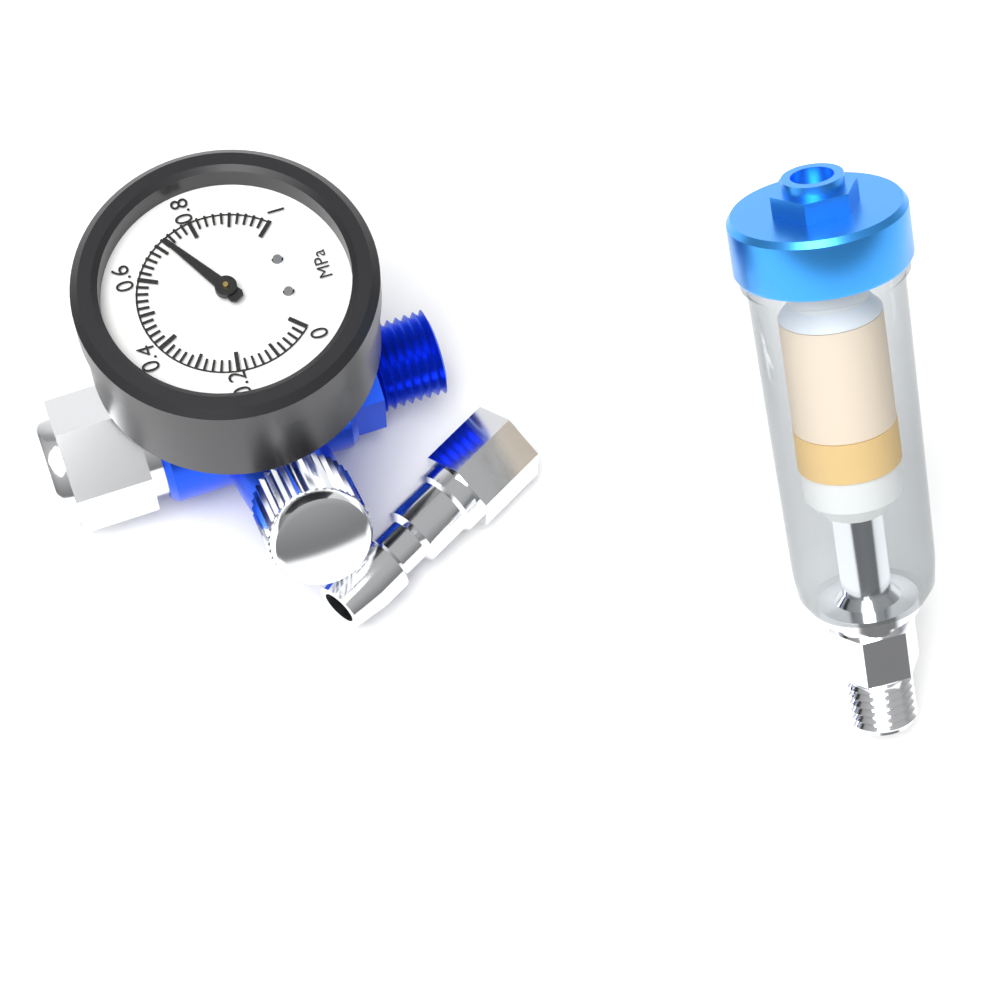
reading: 0.72 MPa
